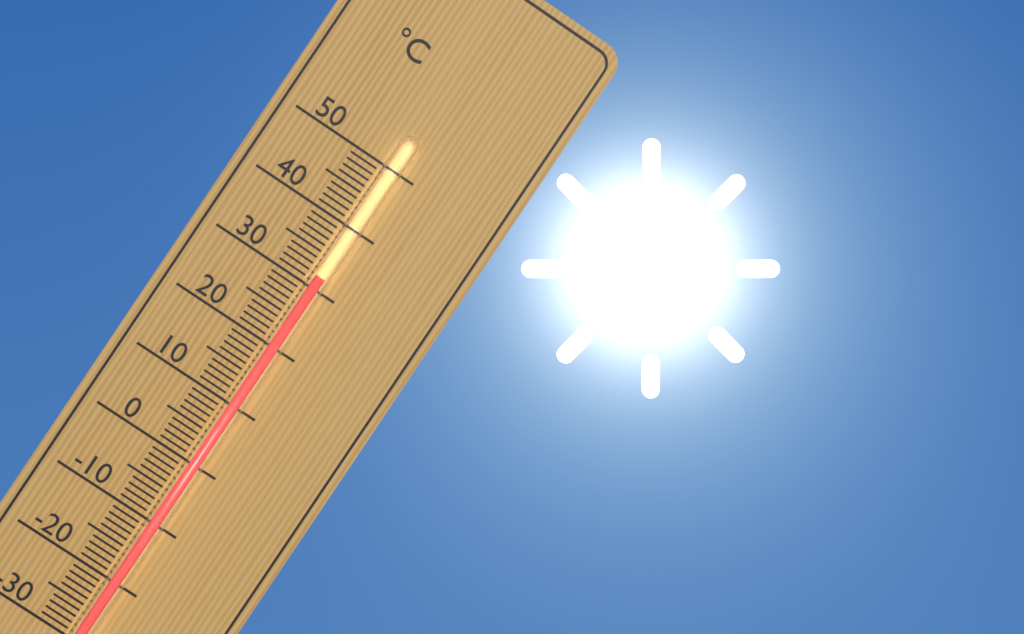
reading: 32 °C
